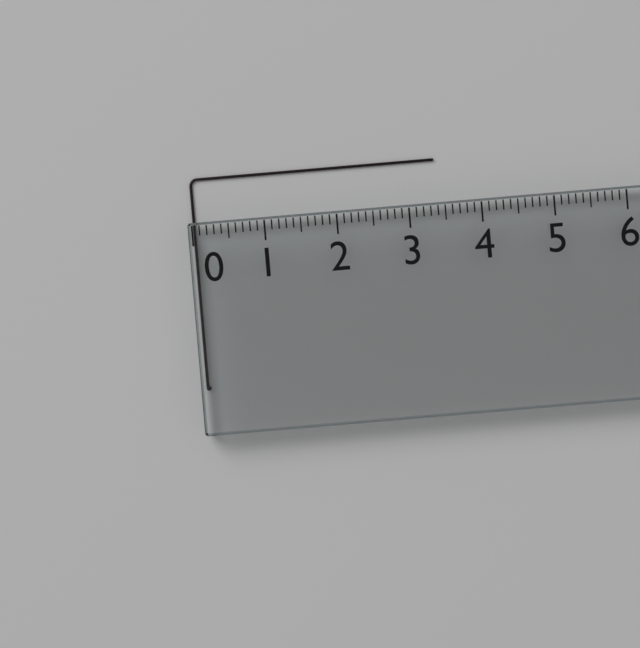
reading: 3.4 (no unit)
